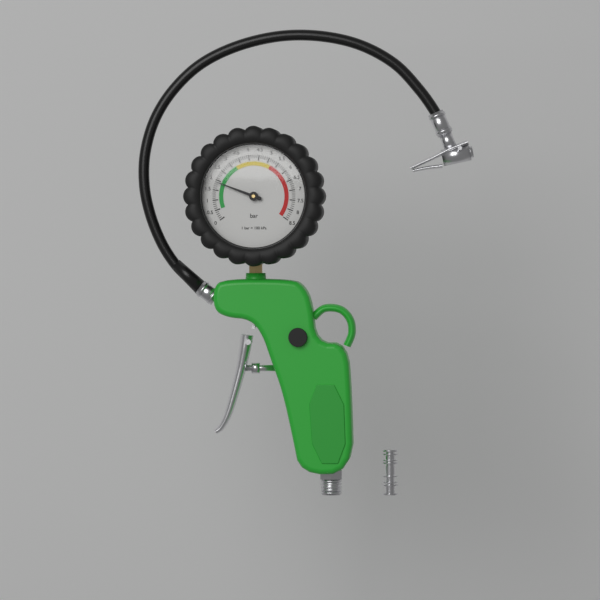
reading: 1.9 bar
